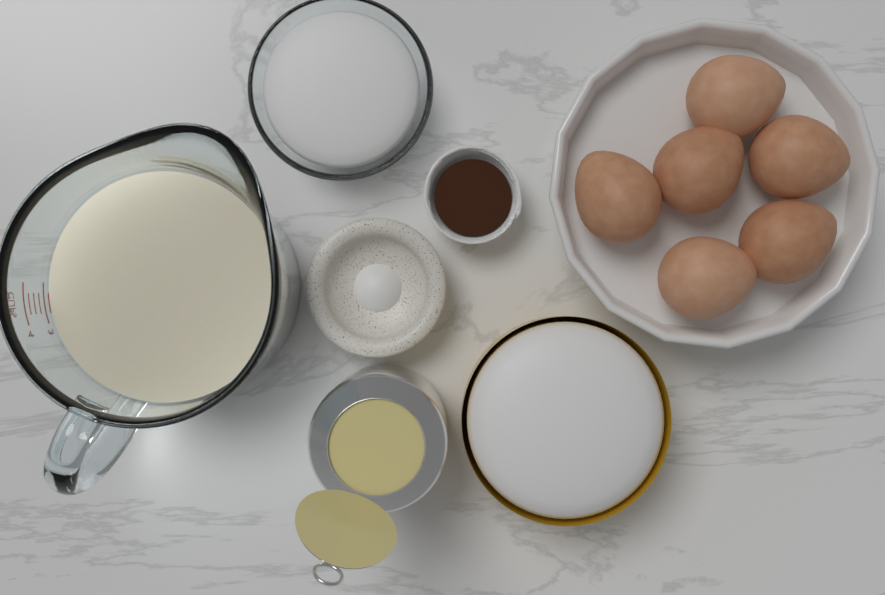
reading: 3.00 cups
